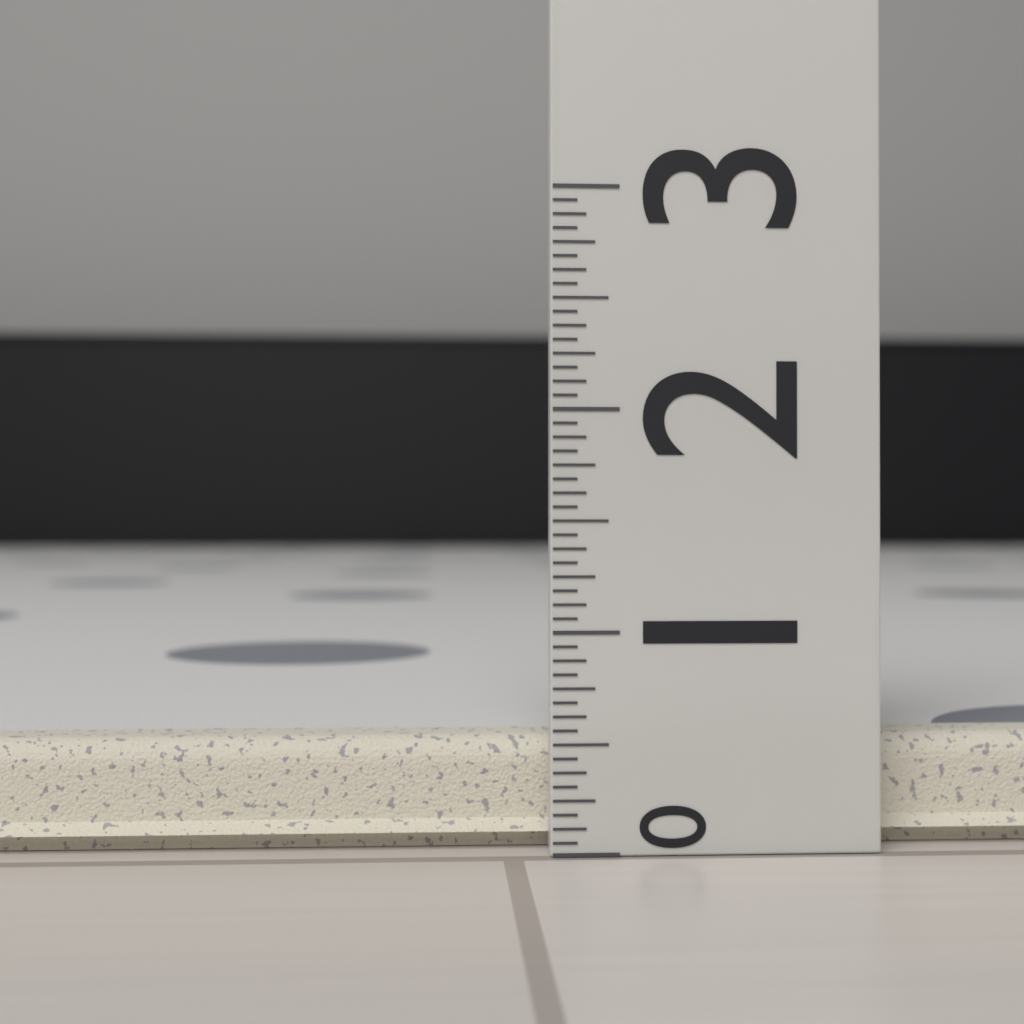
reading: 0.5000 (no unit)
